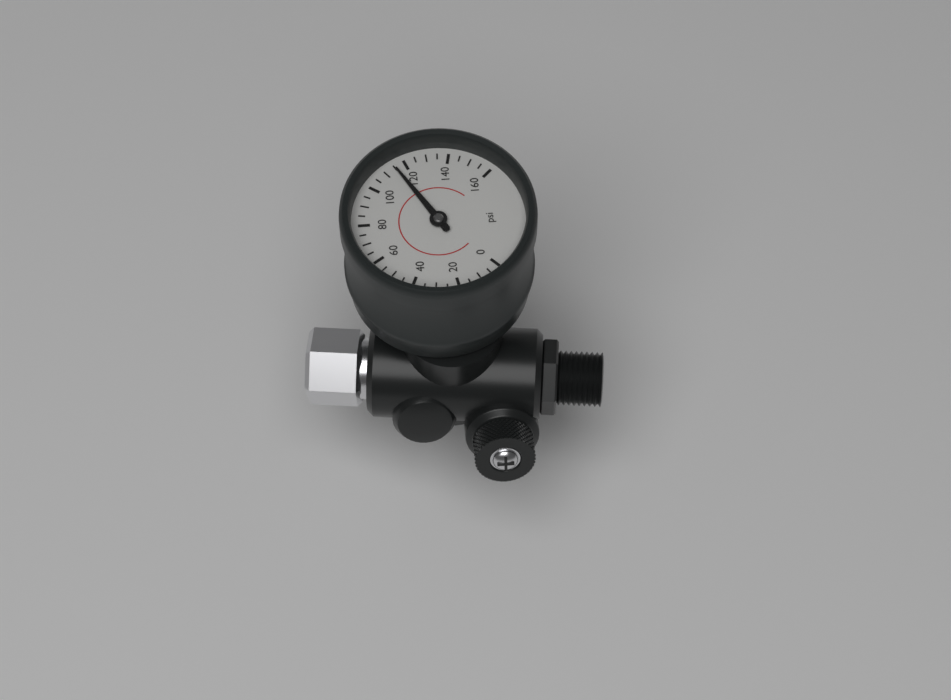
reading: 115 psi
